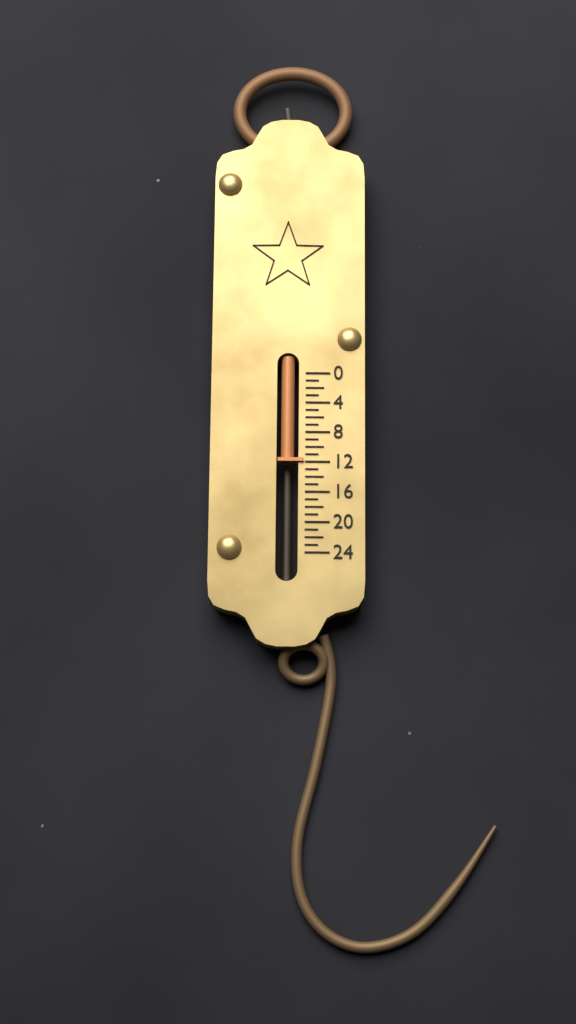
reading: 12 (no unit)
